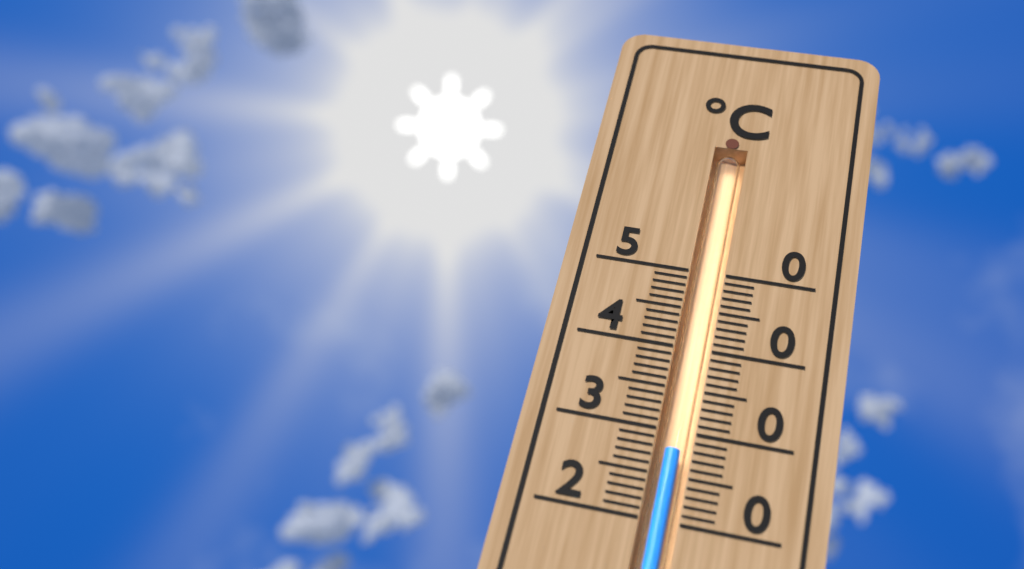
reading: 28 °C
